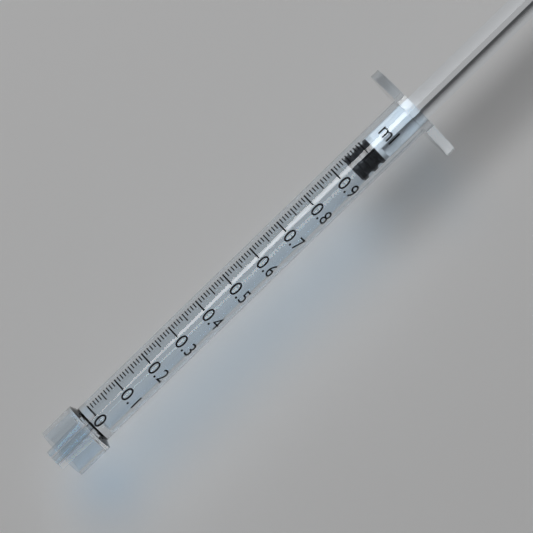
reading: 0.94 ml
